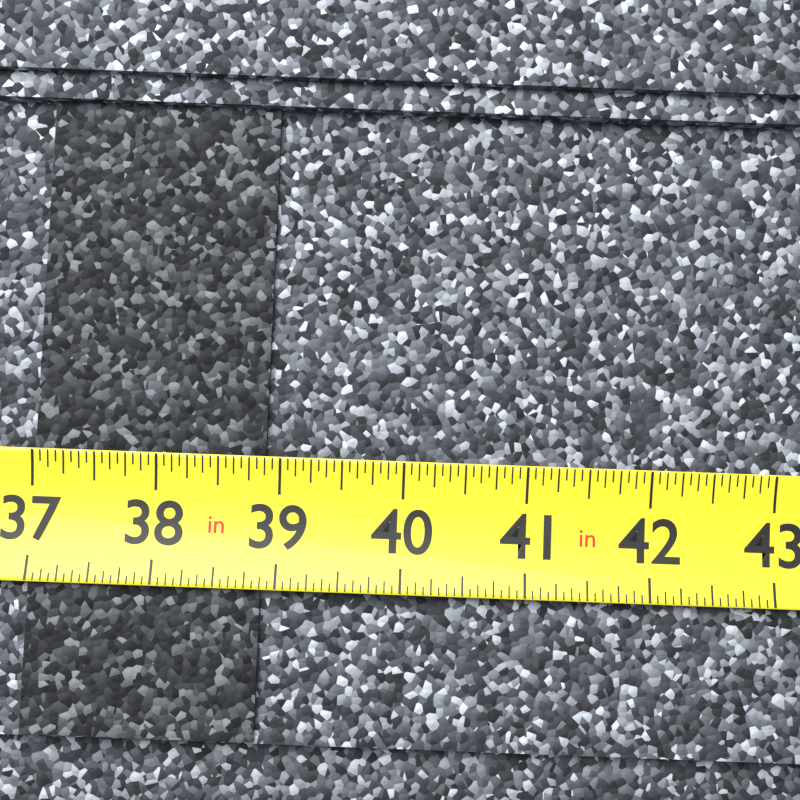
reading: 38.8750 in
